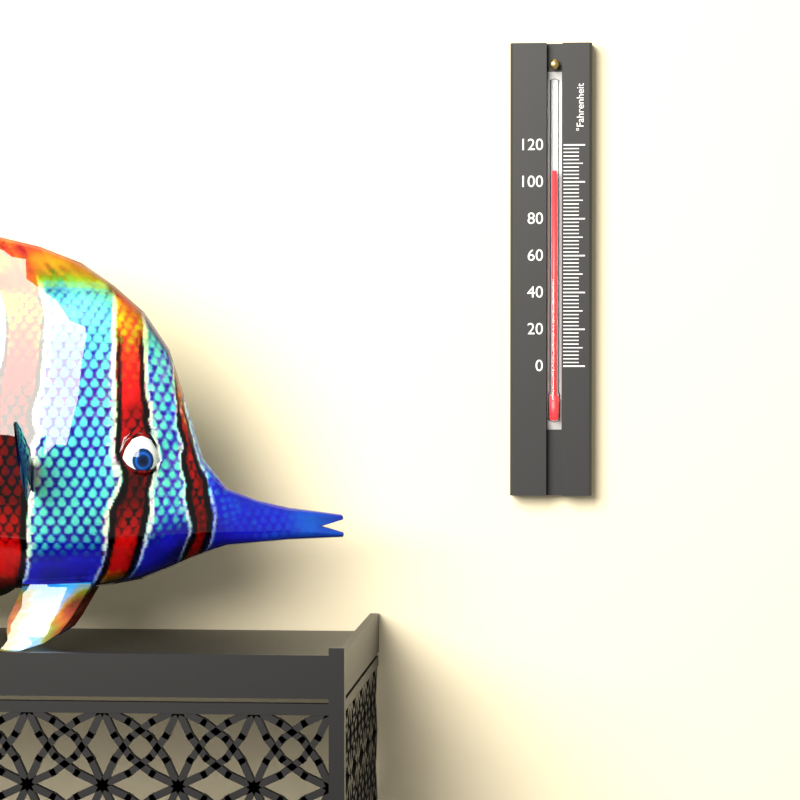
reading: 106 °F
